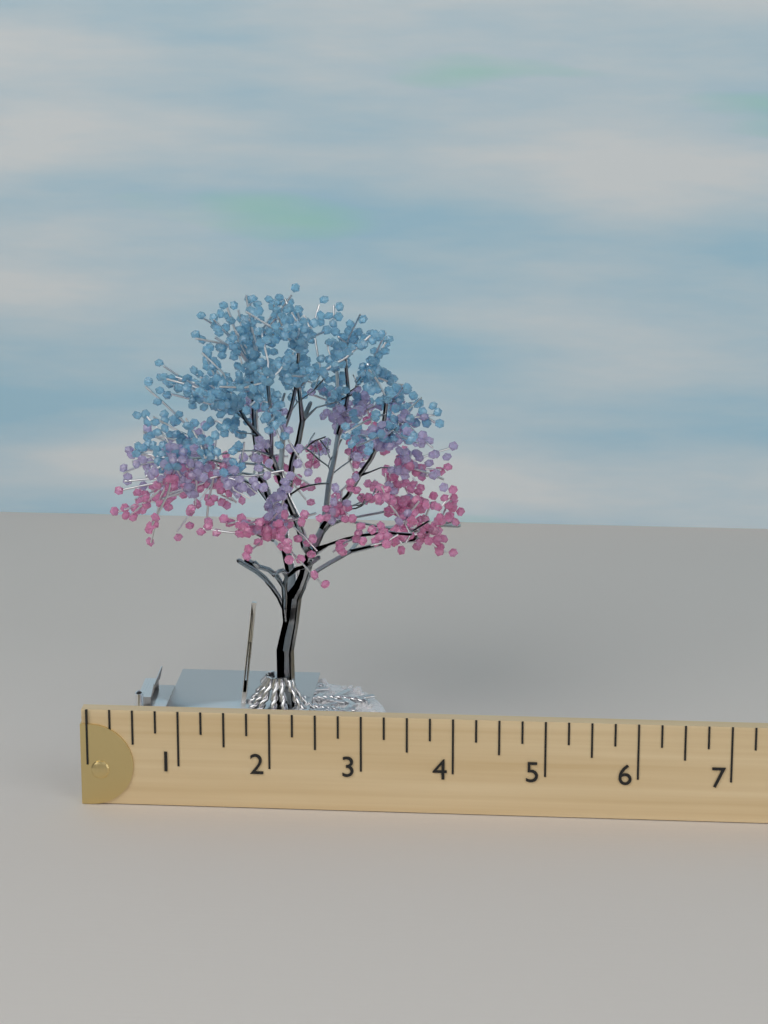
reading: 4.00 (no unit)
